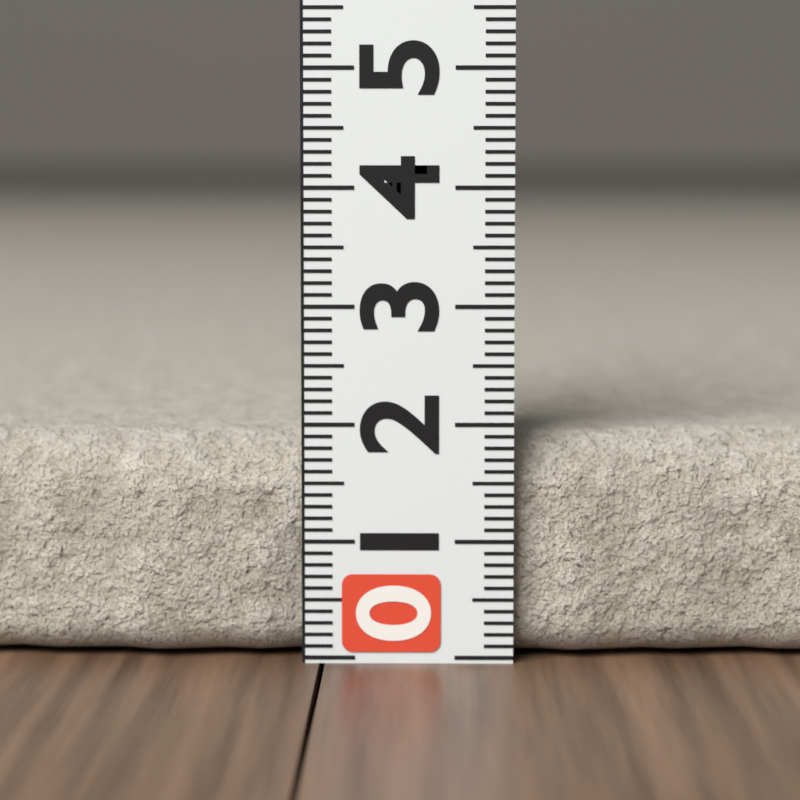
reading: 1.9 (no unit)
